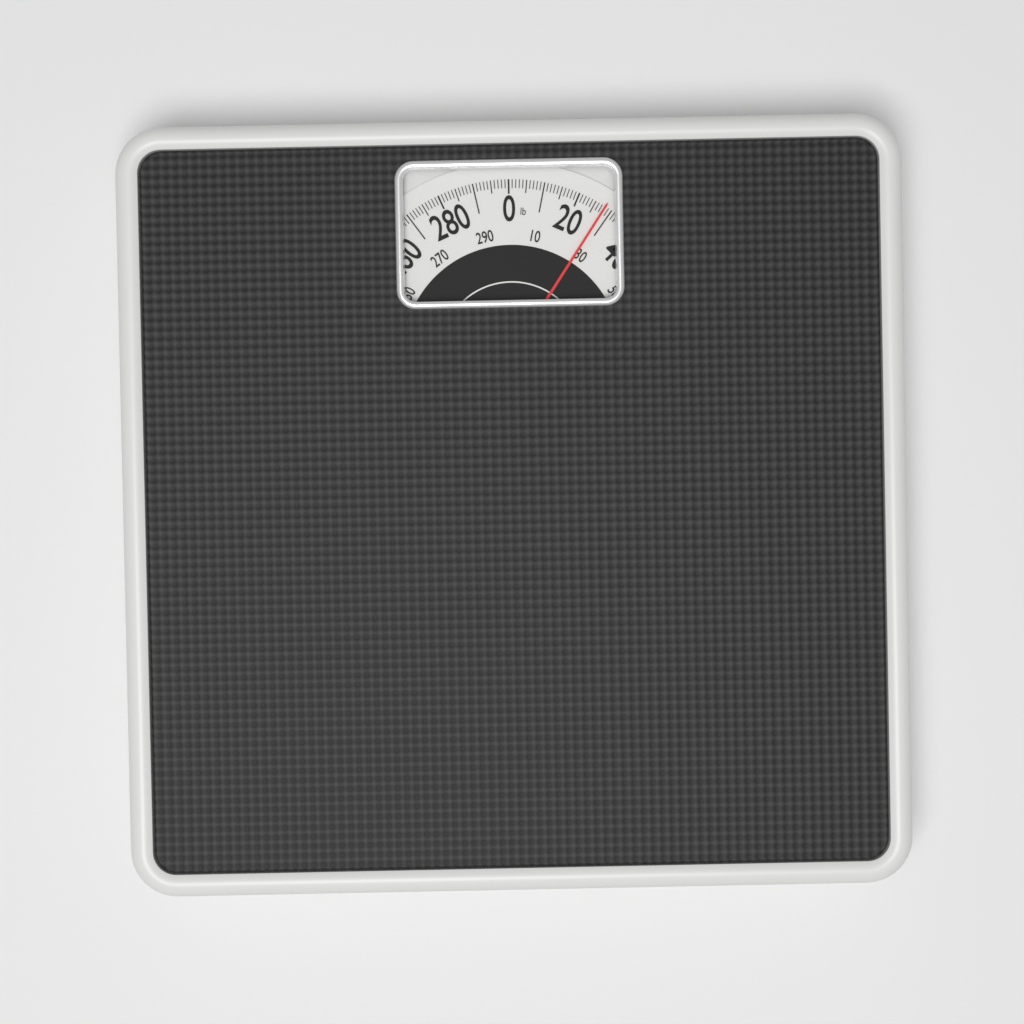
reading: 28 lb
